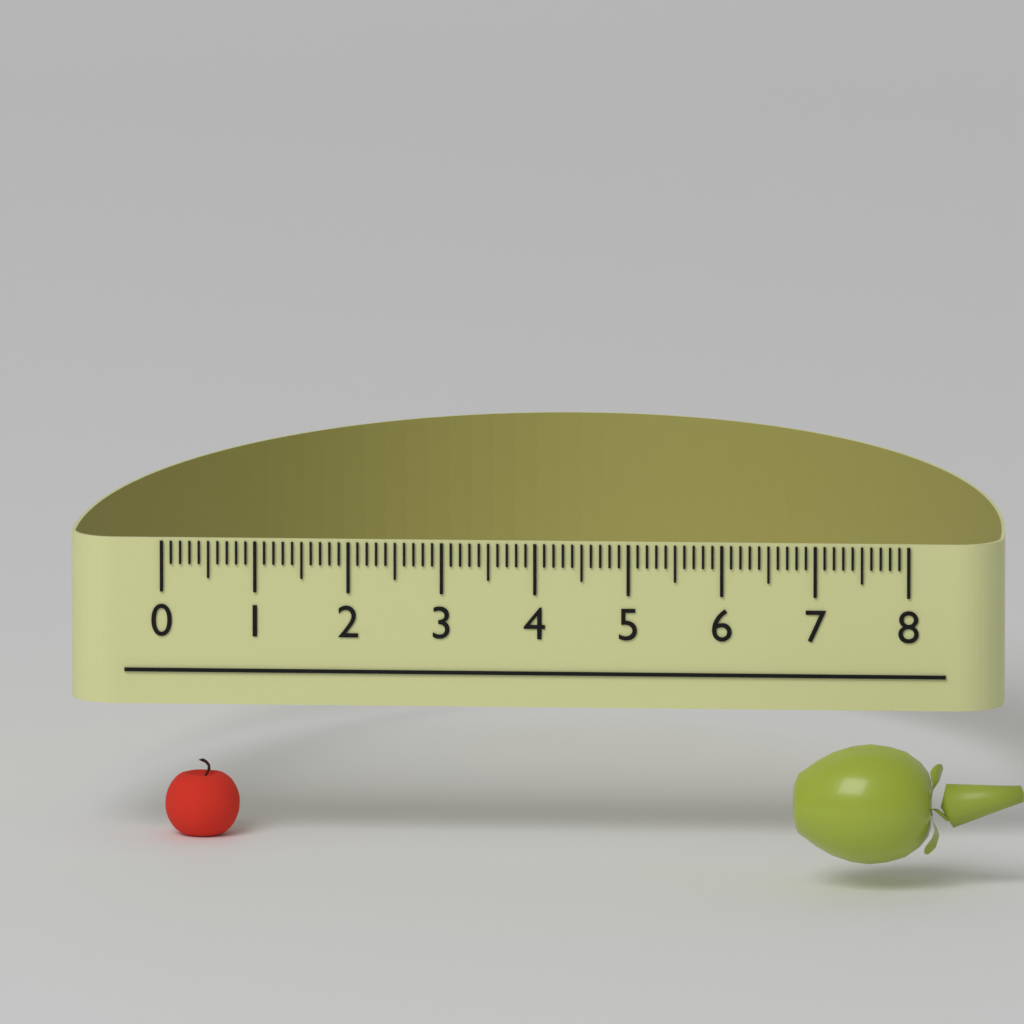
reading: 0.8 (no unit)
